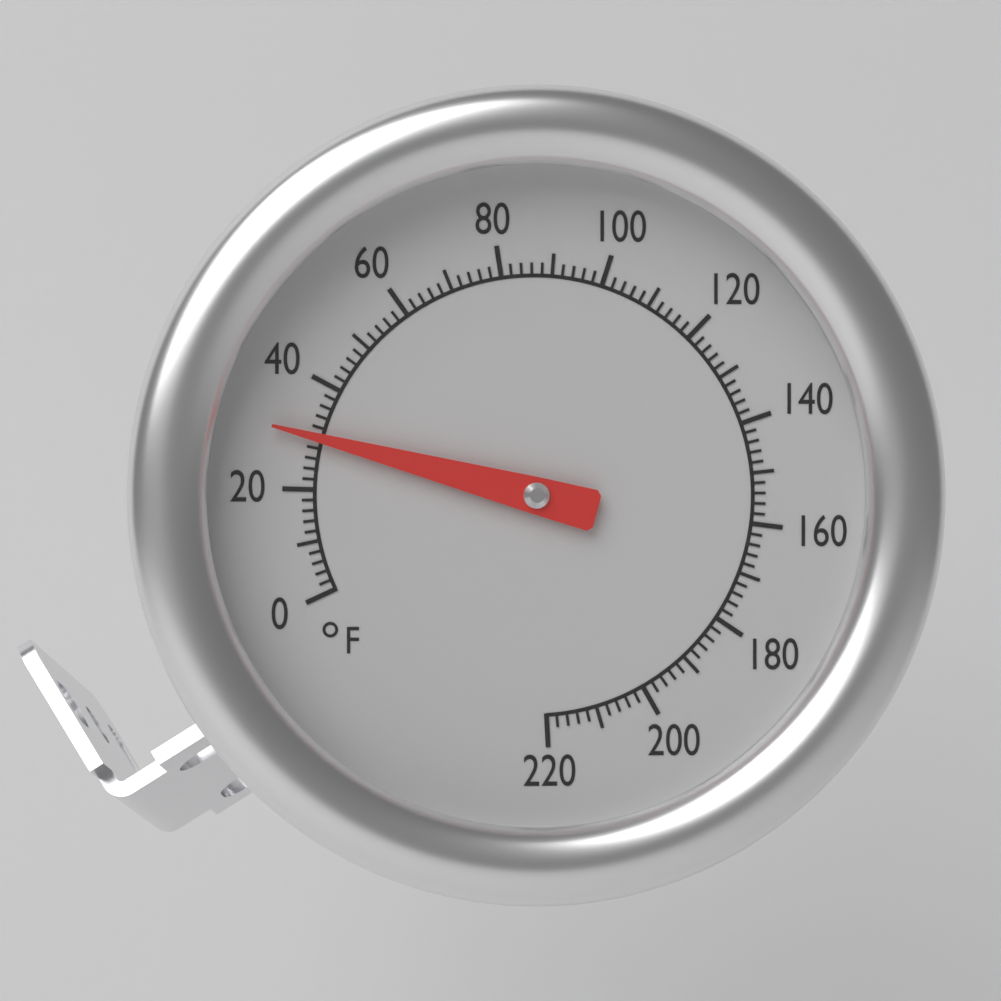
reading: 30 °F
